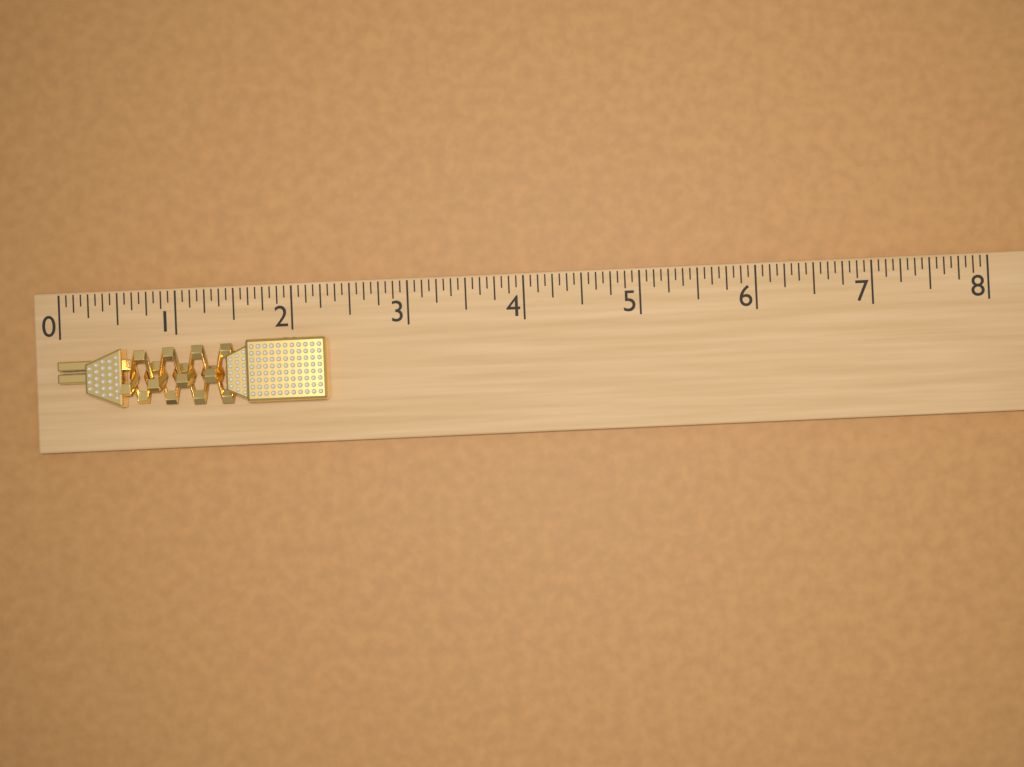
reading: 2.3125 (no unit)
